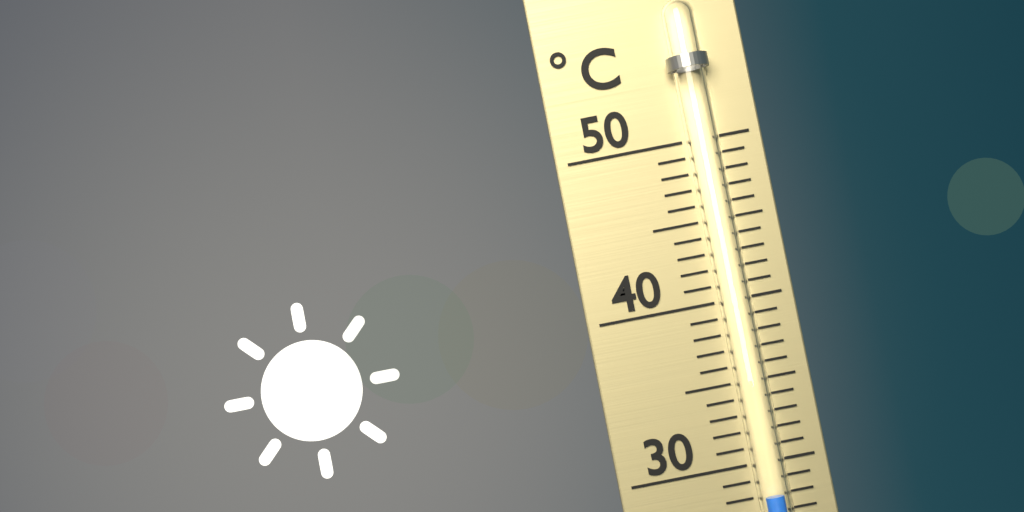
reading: 28 °C
